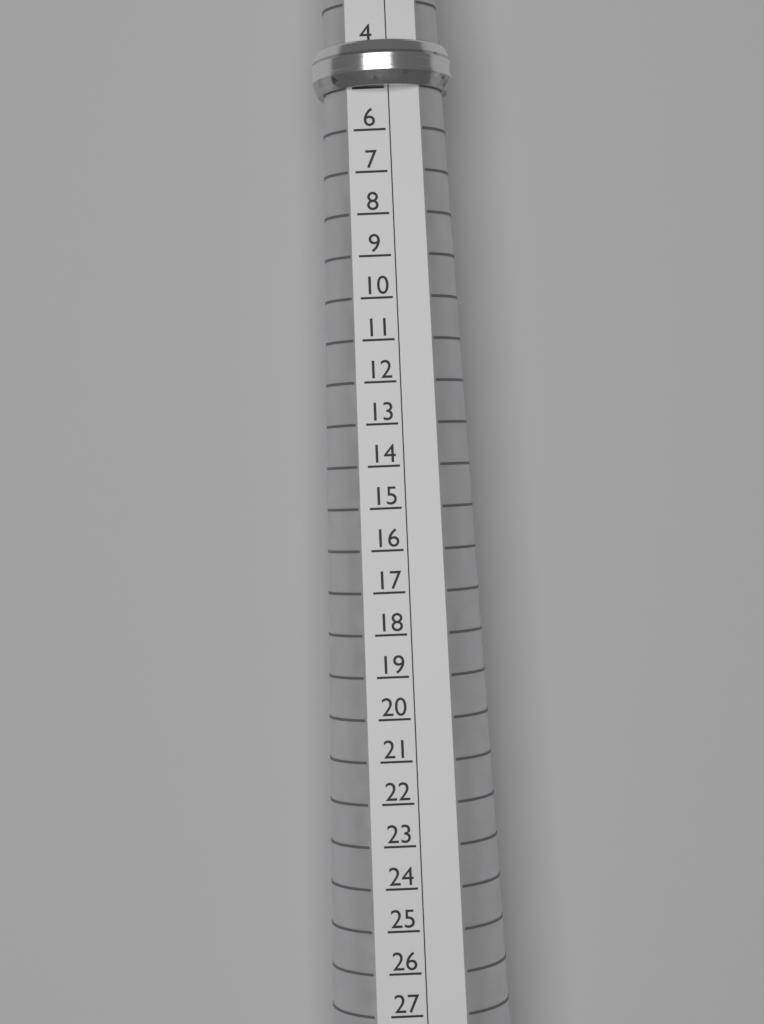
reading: 5 (no unit)
